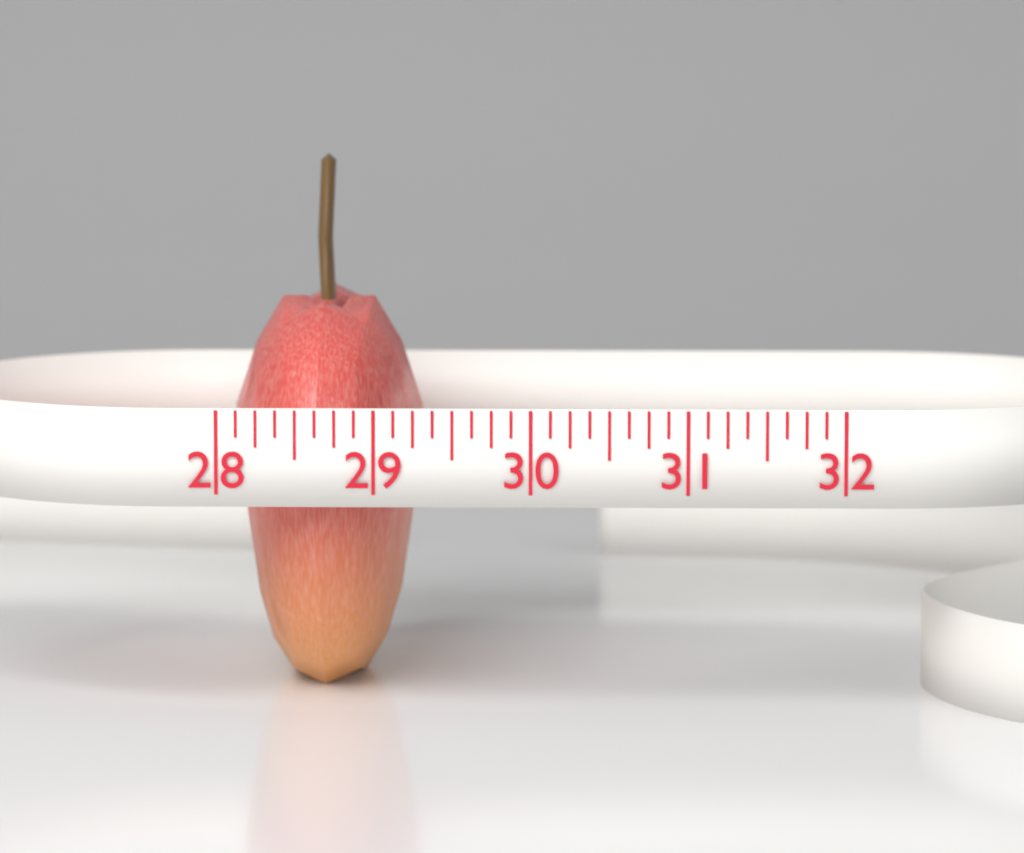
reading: 29.250 (no unit)
